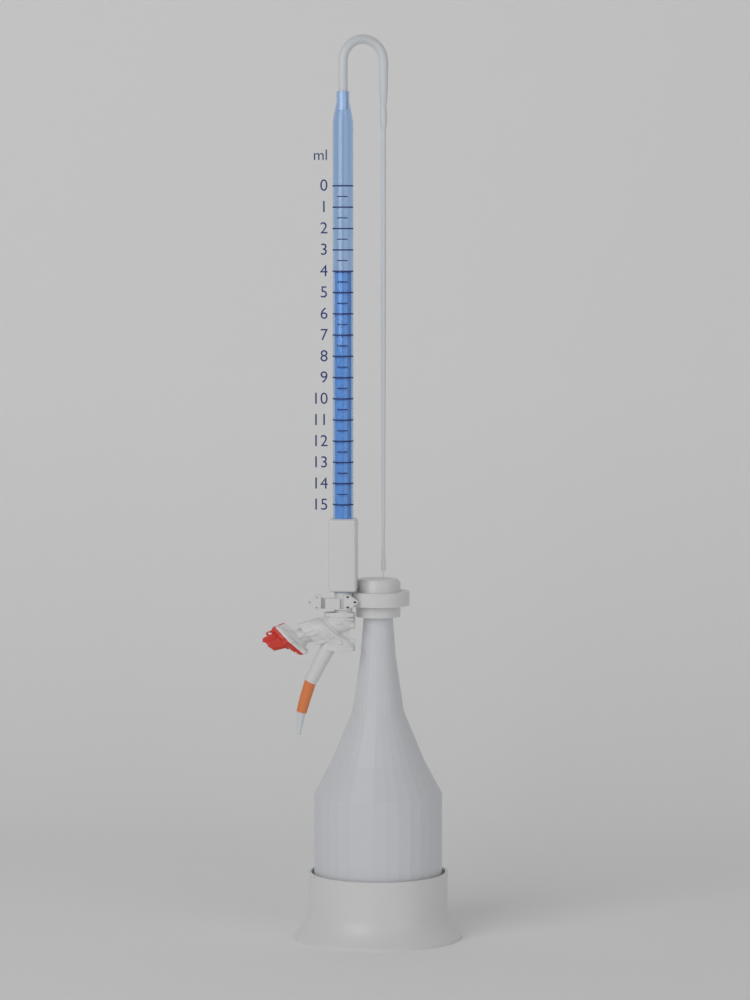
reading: 4.0 ml
